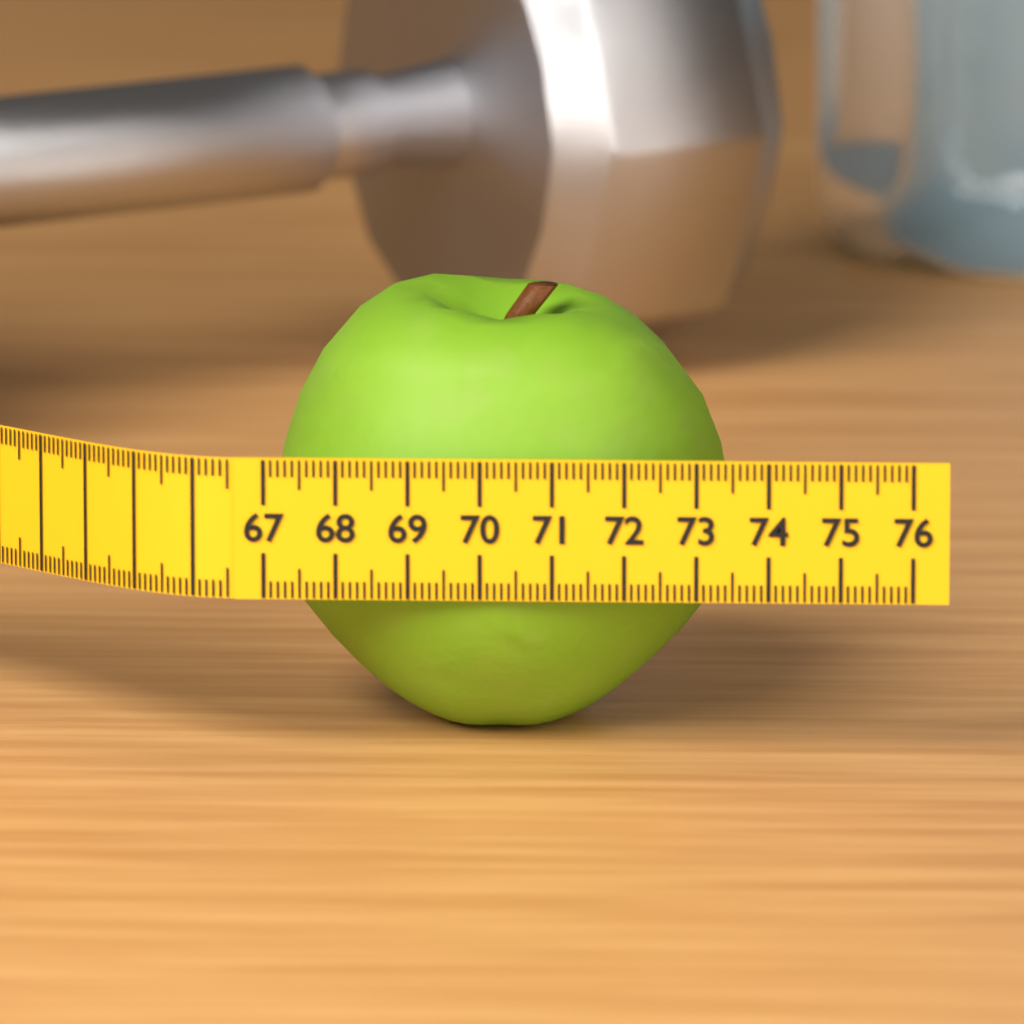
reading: 73.4 (no unit)
